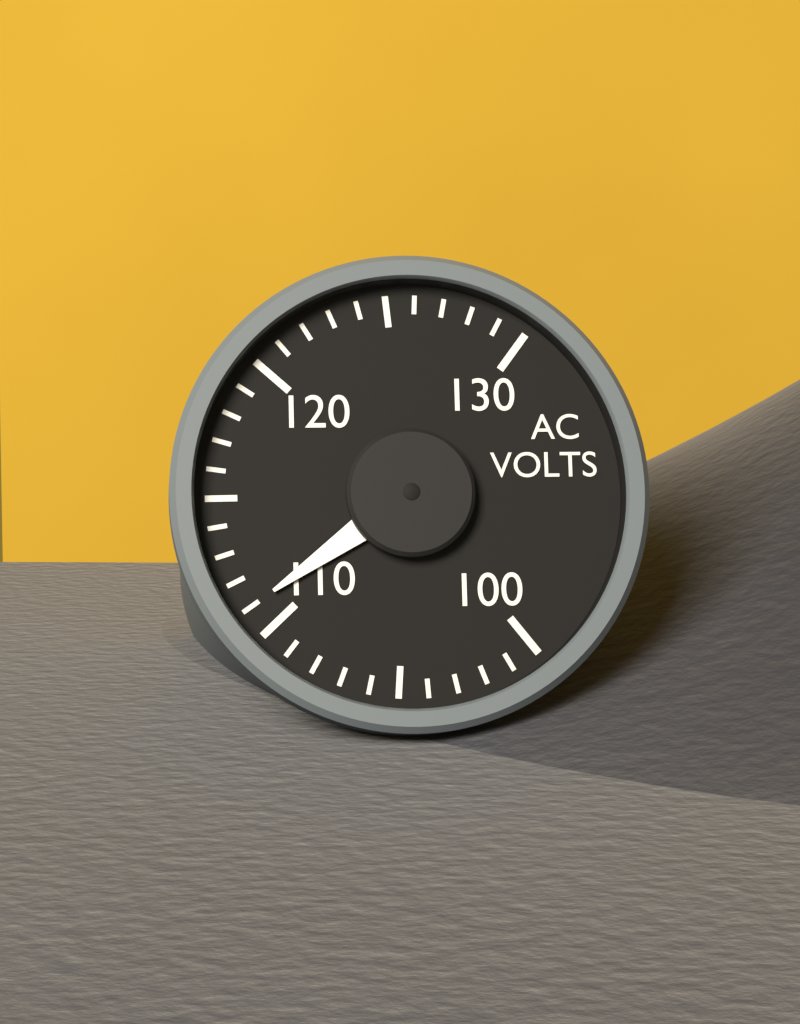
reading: 111 V
